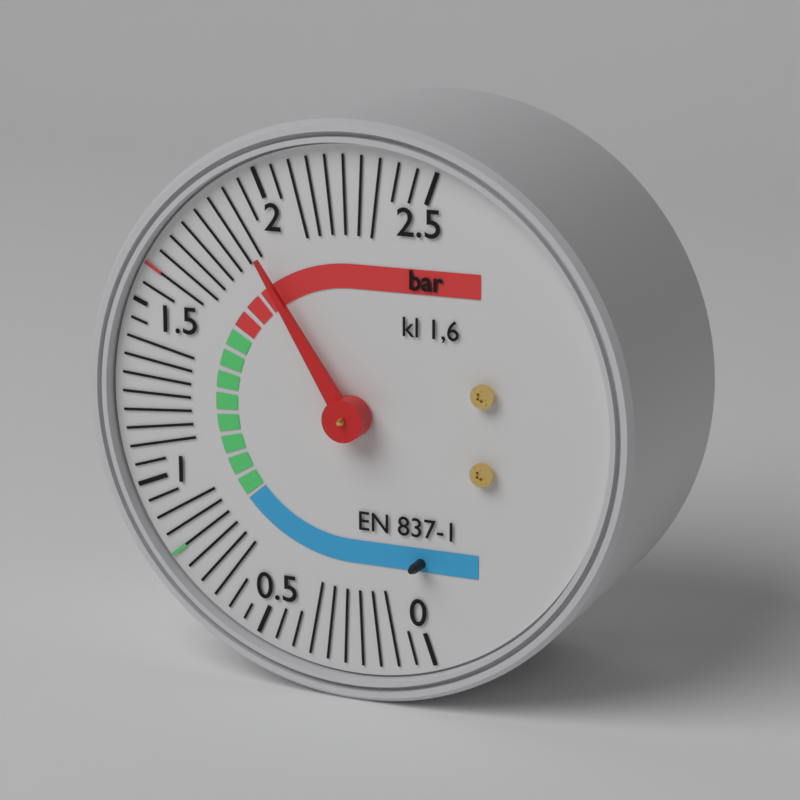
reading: 1.90 bar
